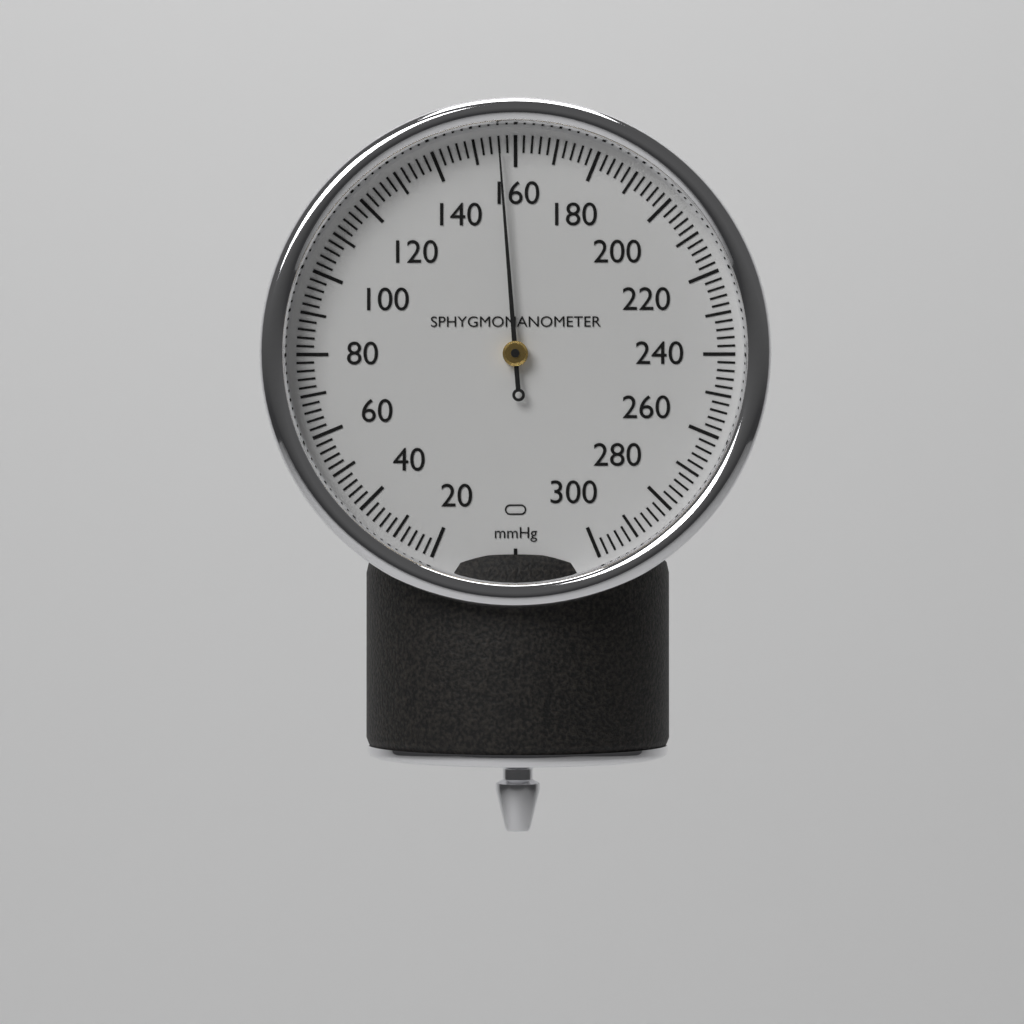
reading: 156 mmHg
